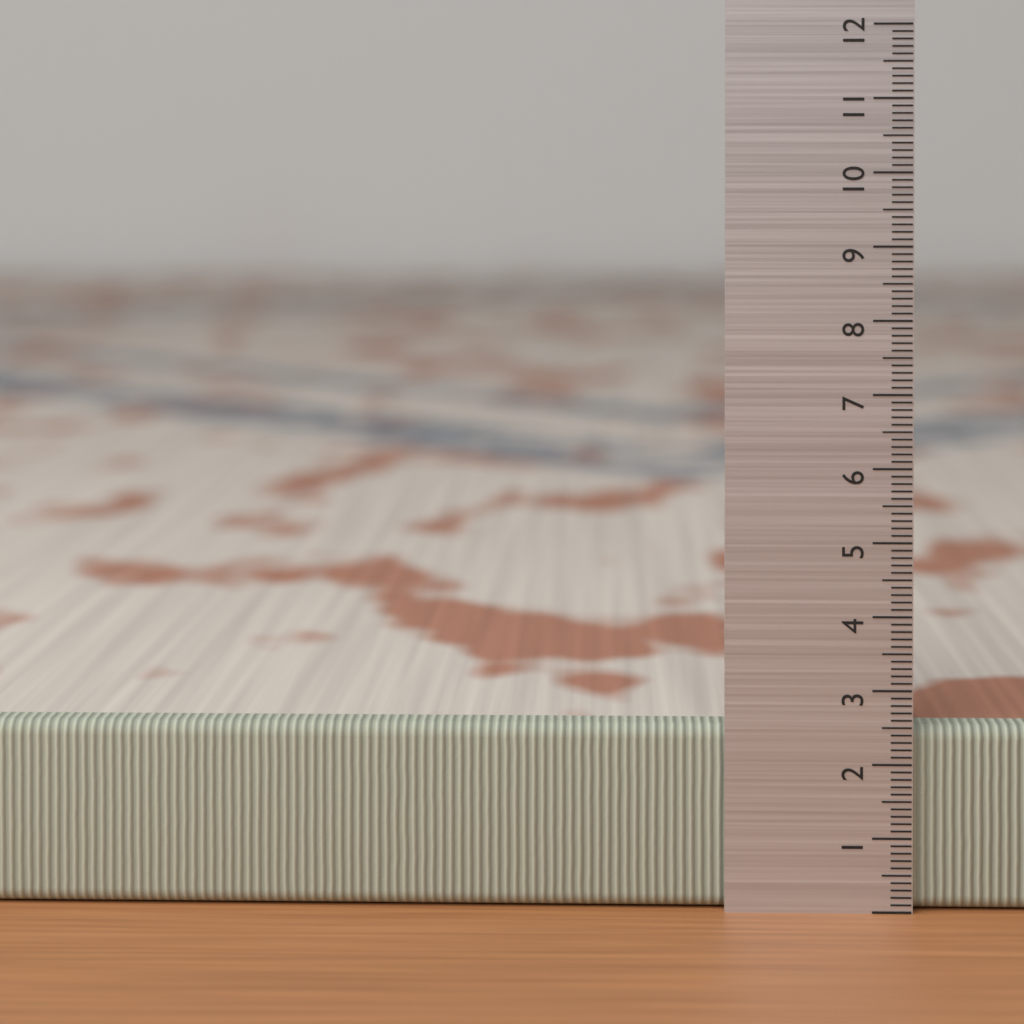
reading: 2.5 (no unit)
